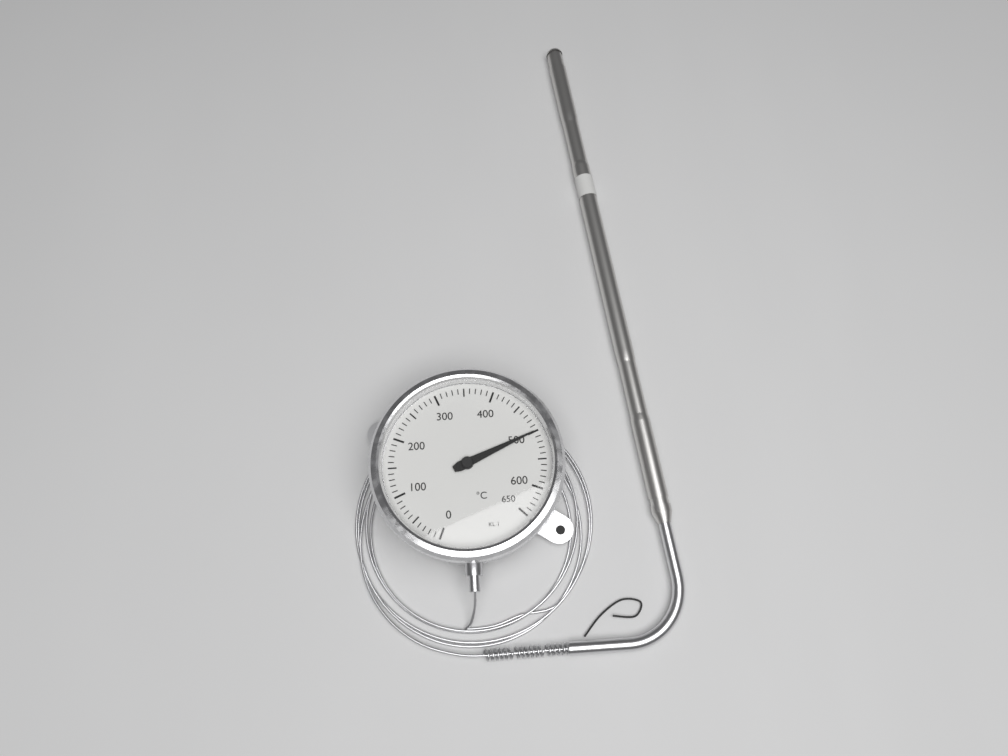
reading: 500 °C
